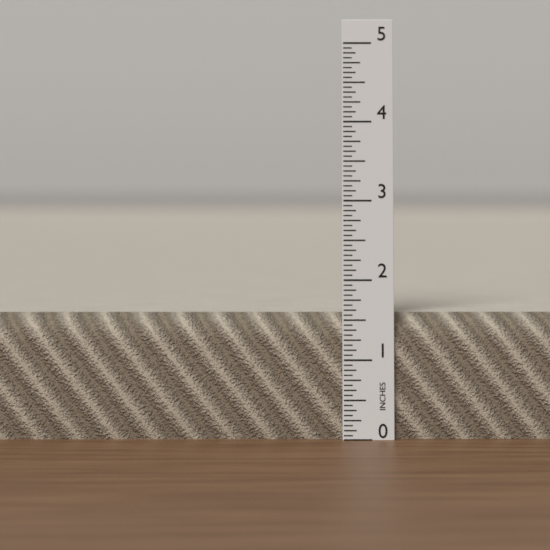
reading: 1.5625 in
